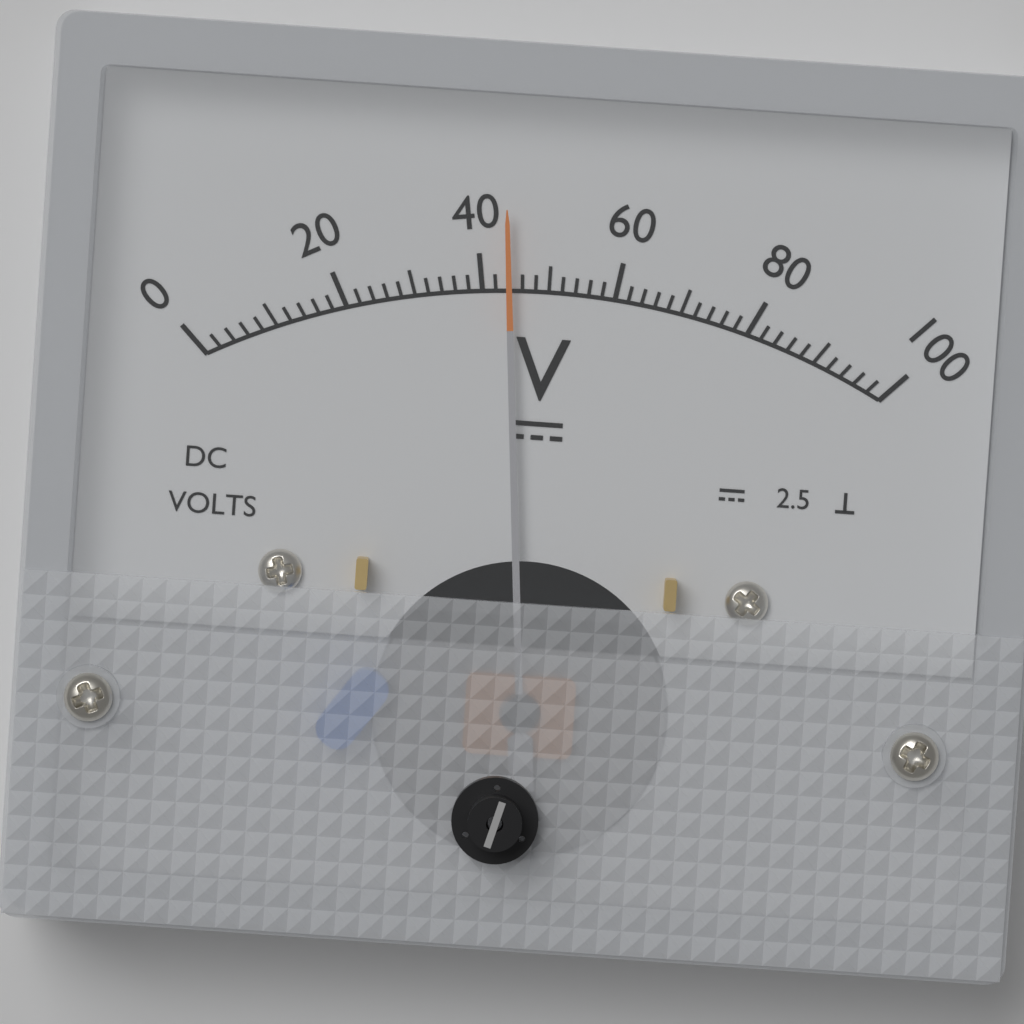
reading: 44 V
